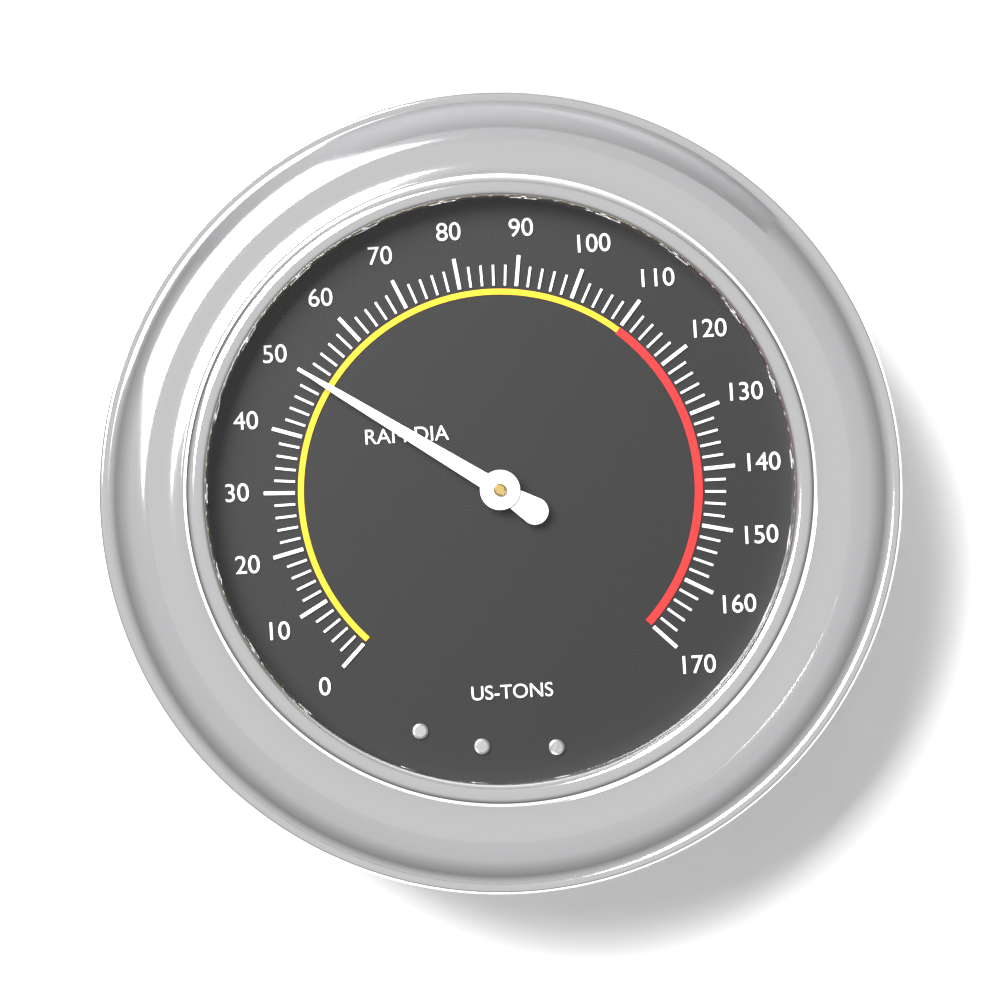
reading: 50 US-TONS
